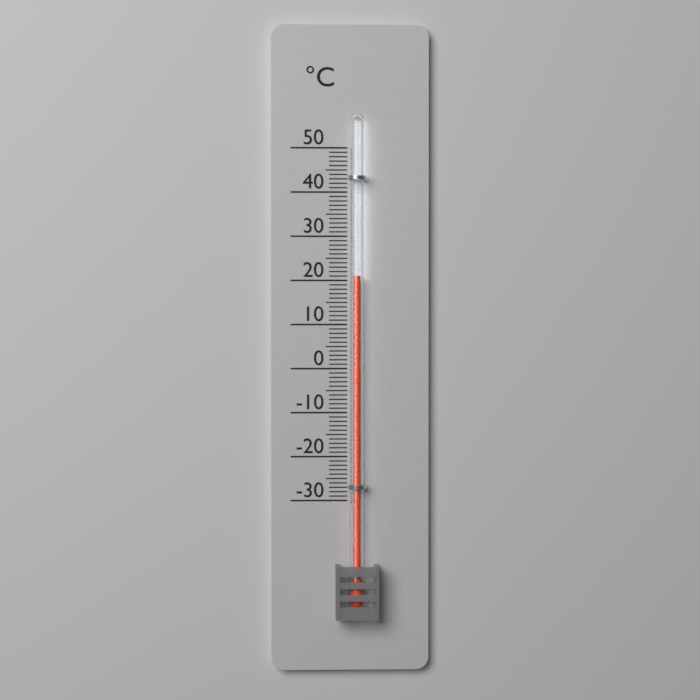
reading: 21 °C
